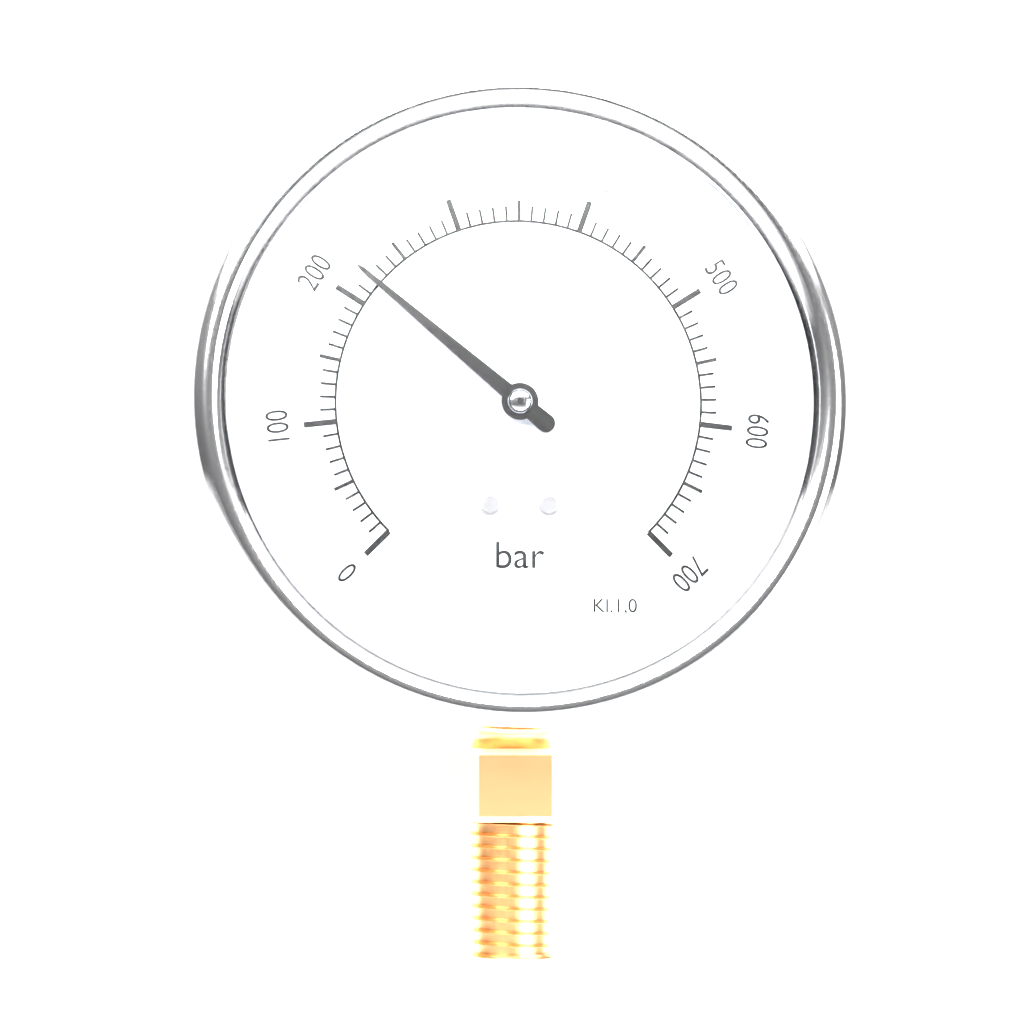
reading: 220 bar
